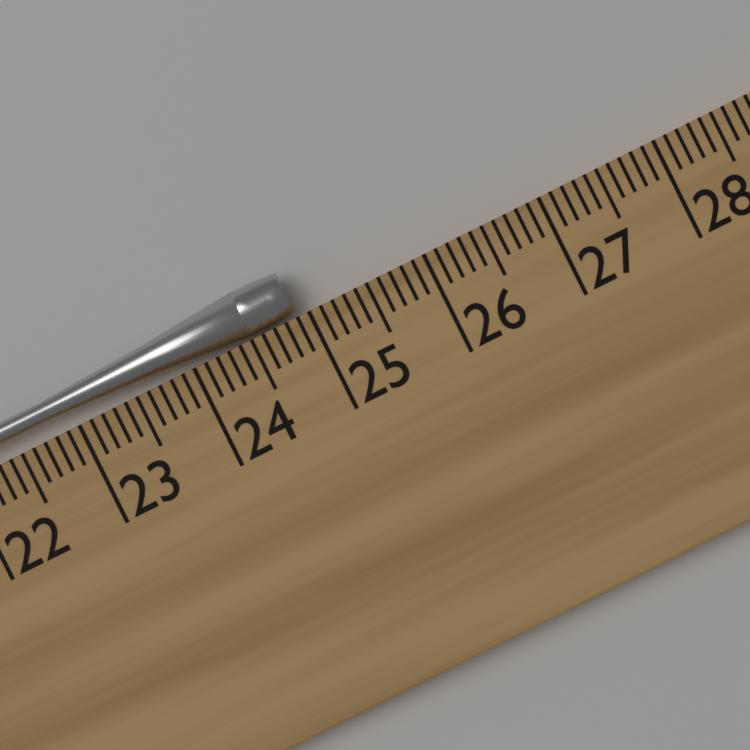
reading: 24.9 cm
